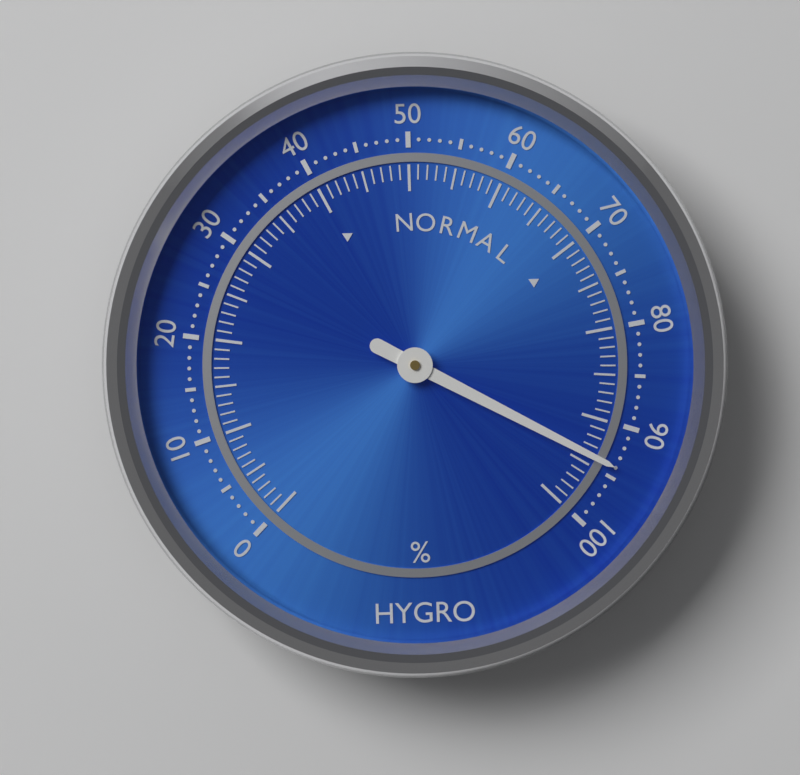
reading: 94 %
